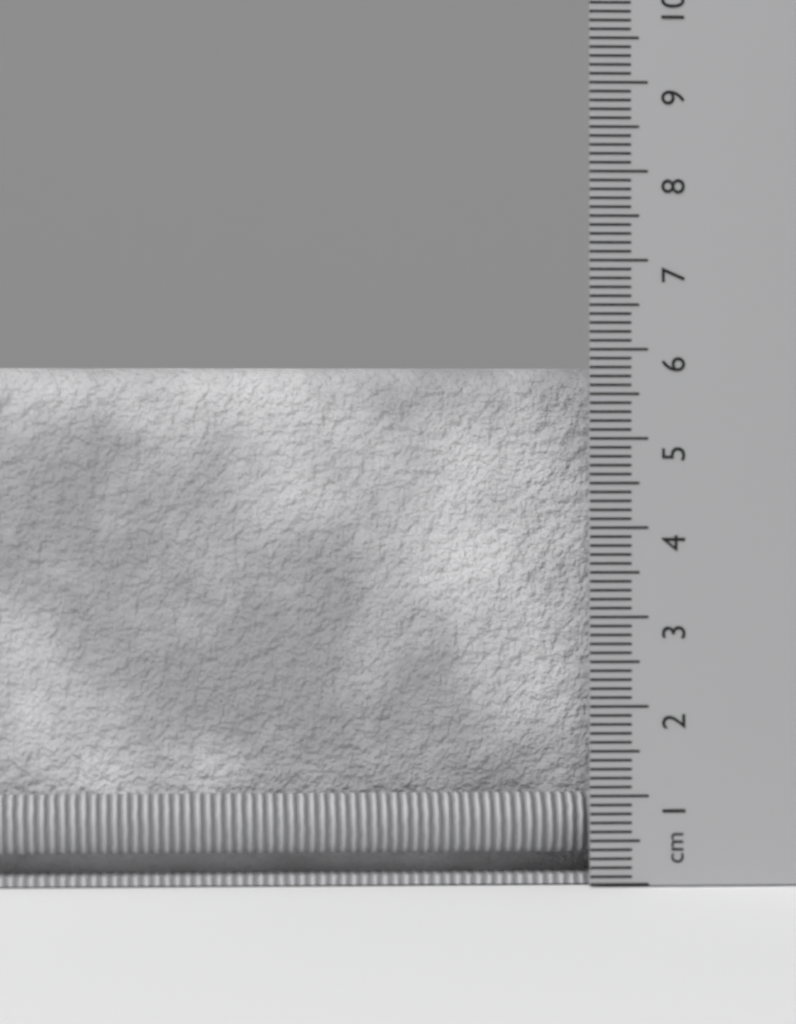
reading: 5.8 cm
